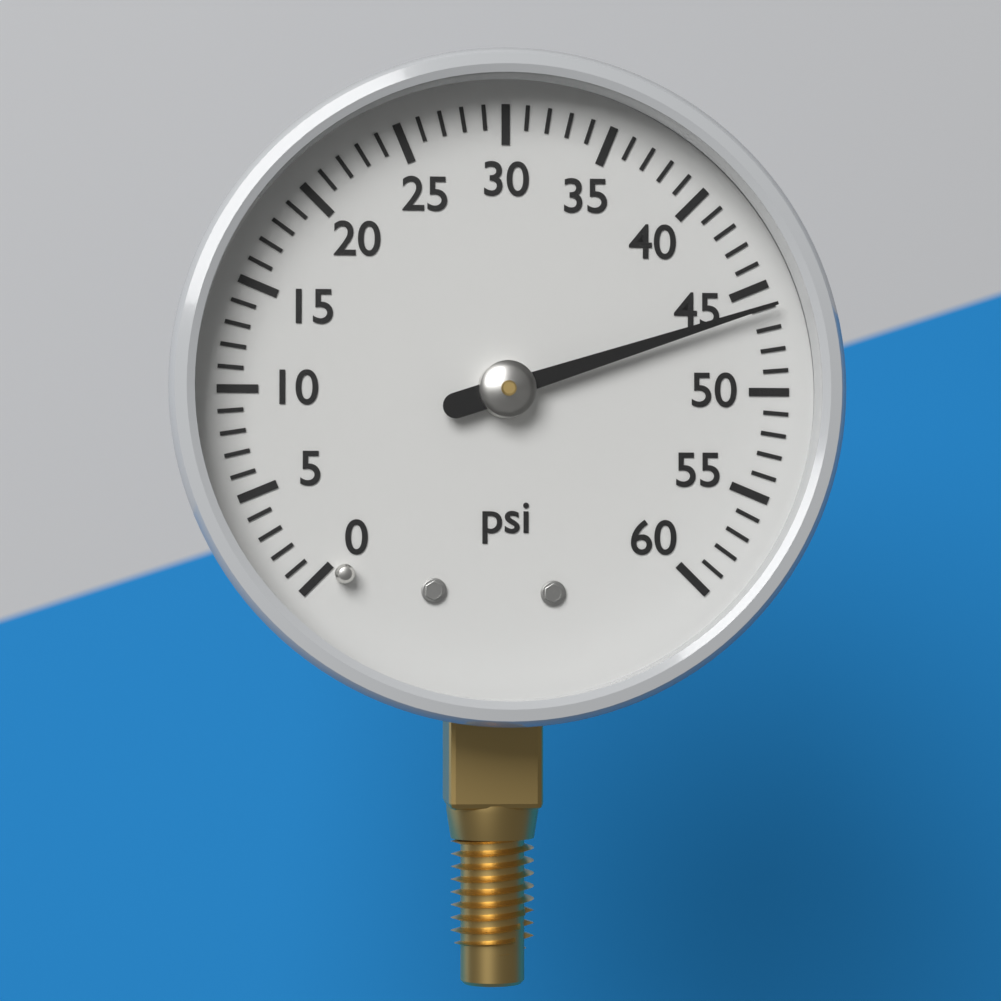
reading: 46 psi
